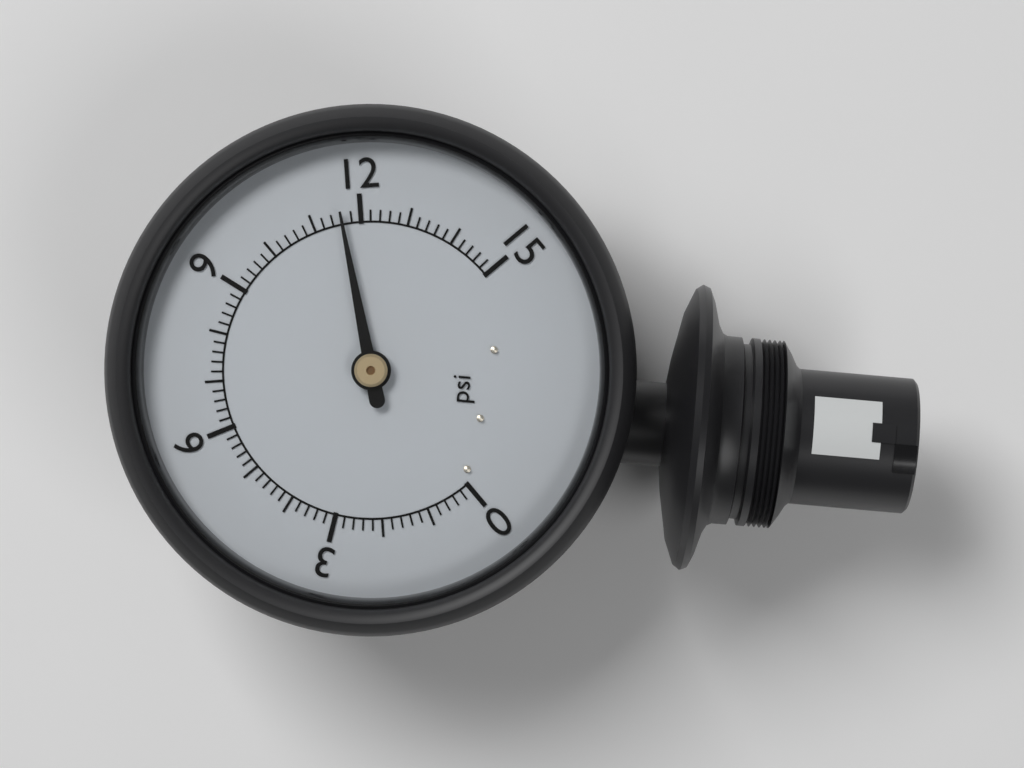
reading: 11.6 psi
